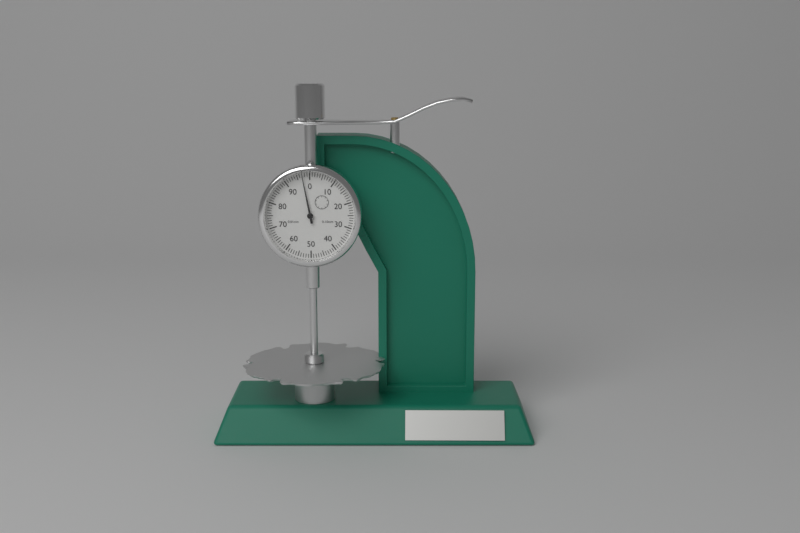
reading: 0.97 mm
